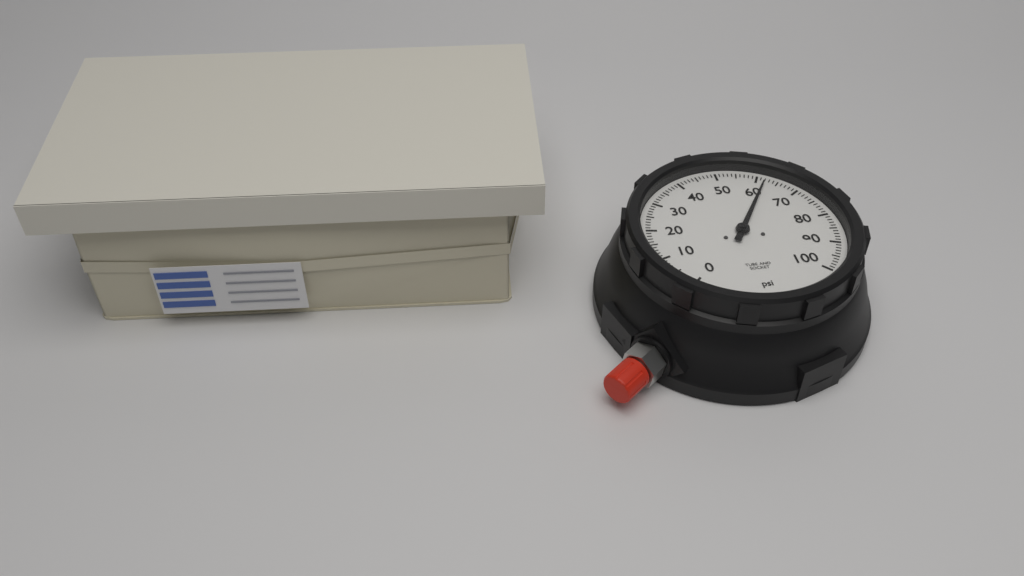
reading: 62 psi
